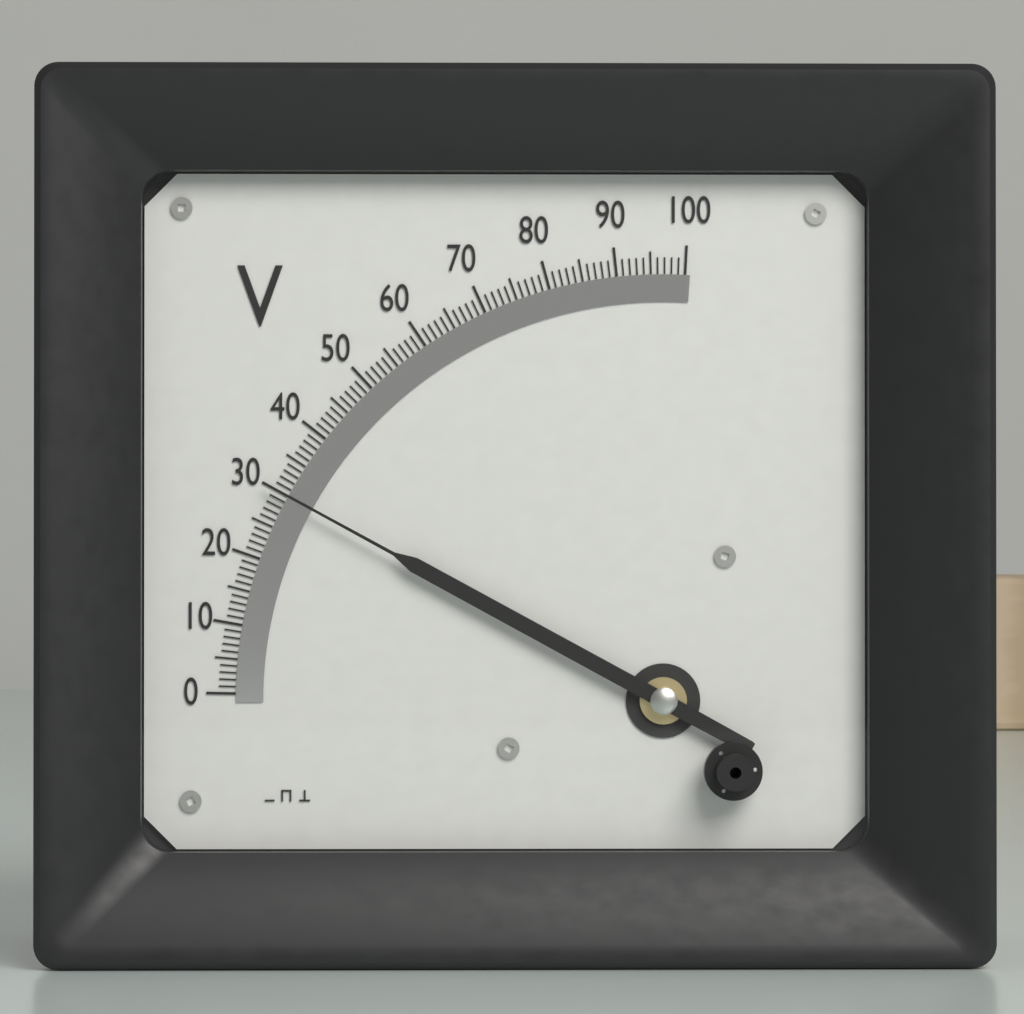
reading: 30 V
